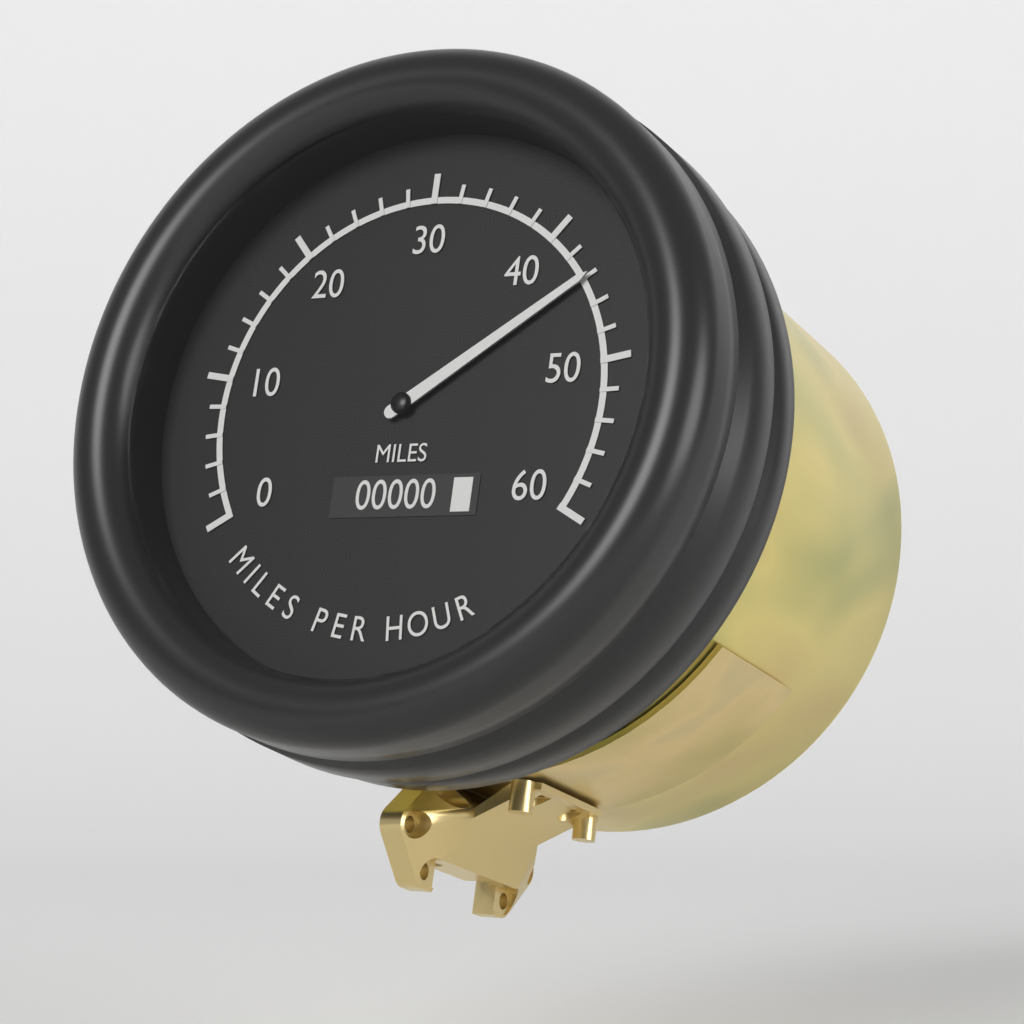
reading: 44 mph
